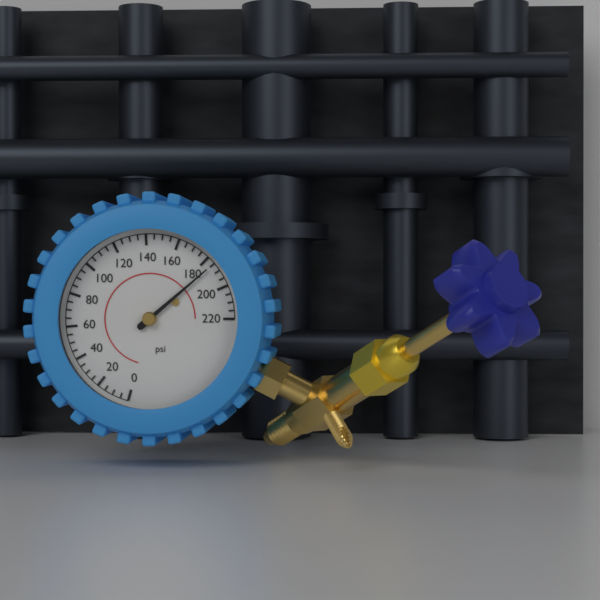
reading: 185 psi
